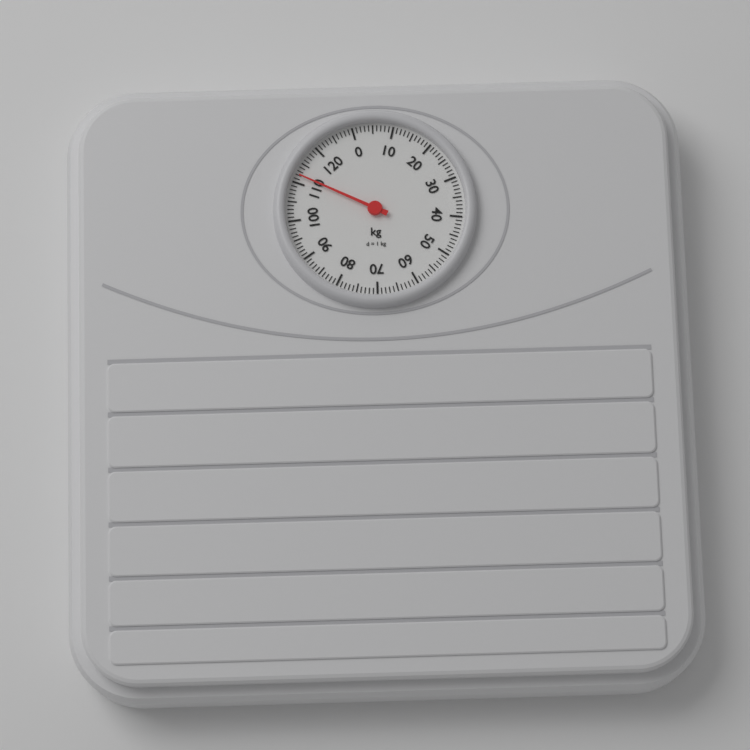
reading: 112 kg
